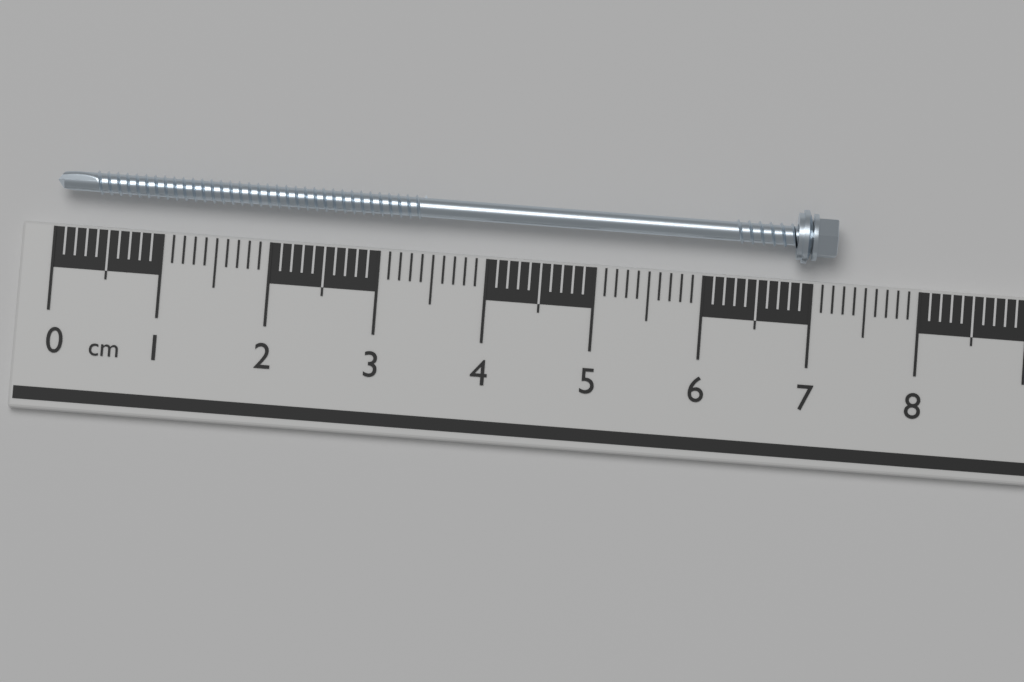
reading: 7.2 cm
